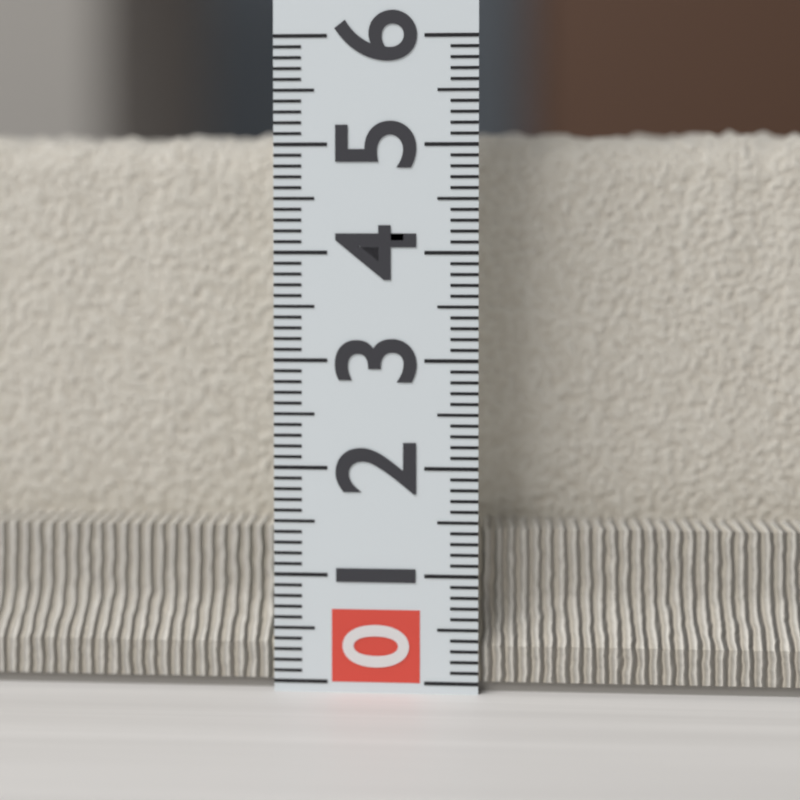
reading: 5.2 (no unit)
